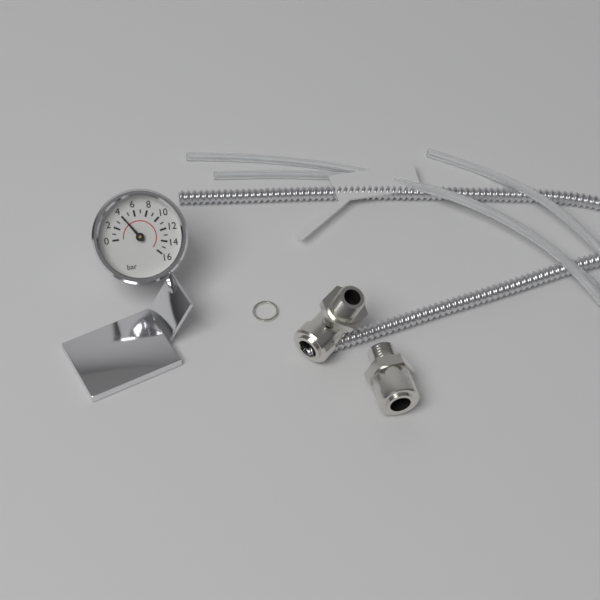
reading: 4 bar
